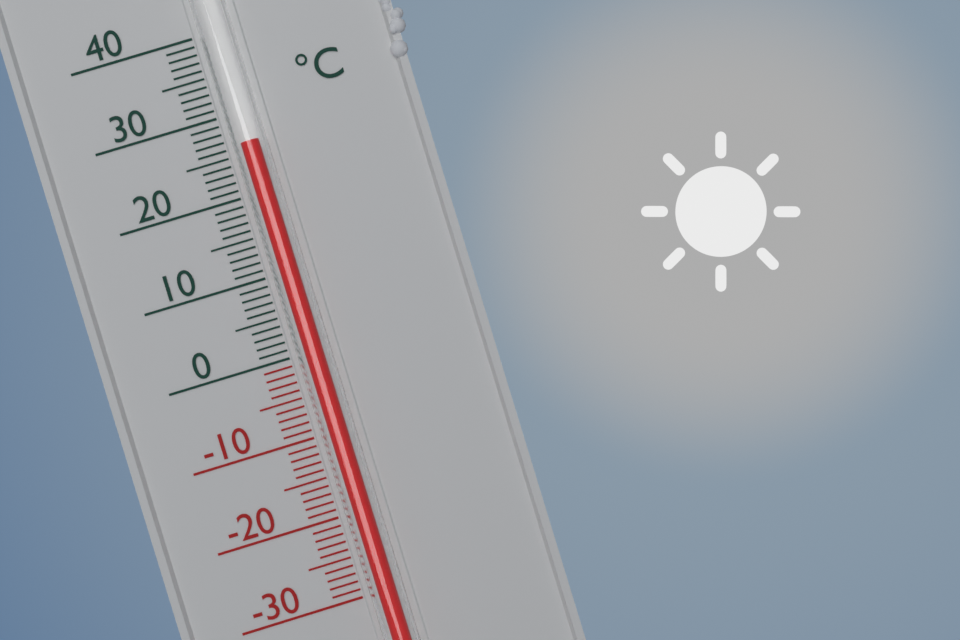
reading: 26 °C
